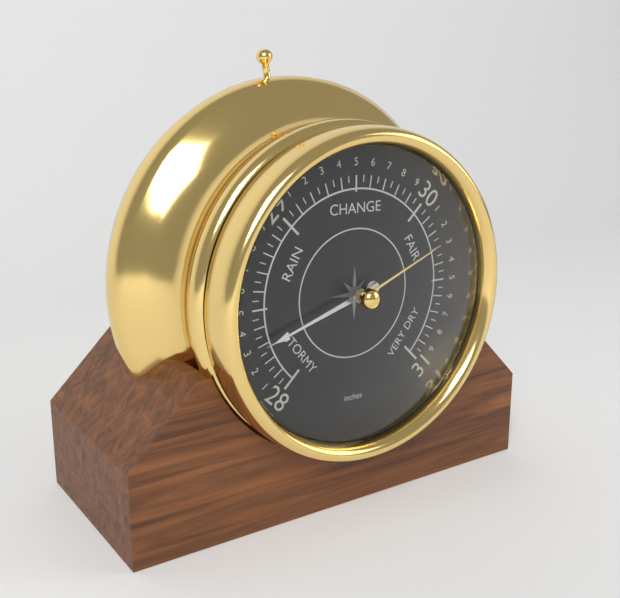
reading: 28.30 inches
